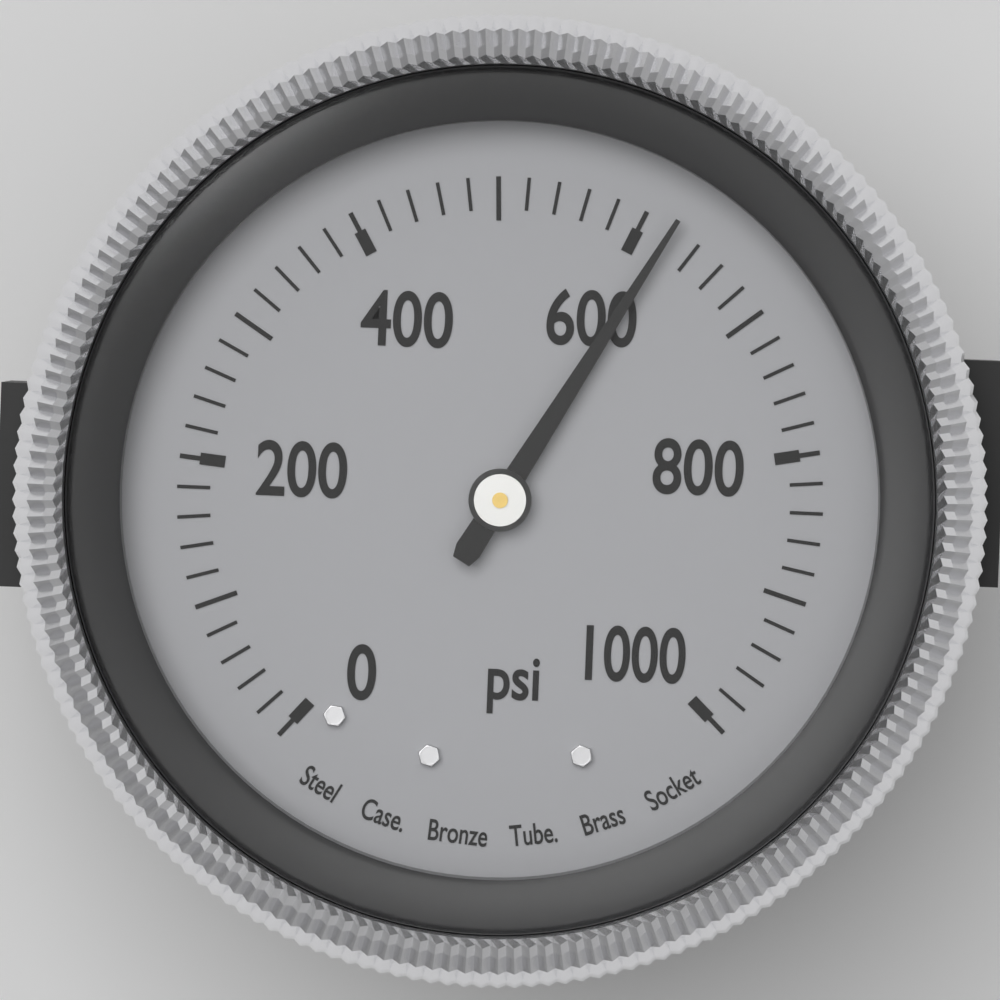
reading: 620 psi
